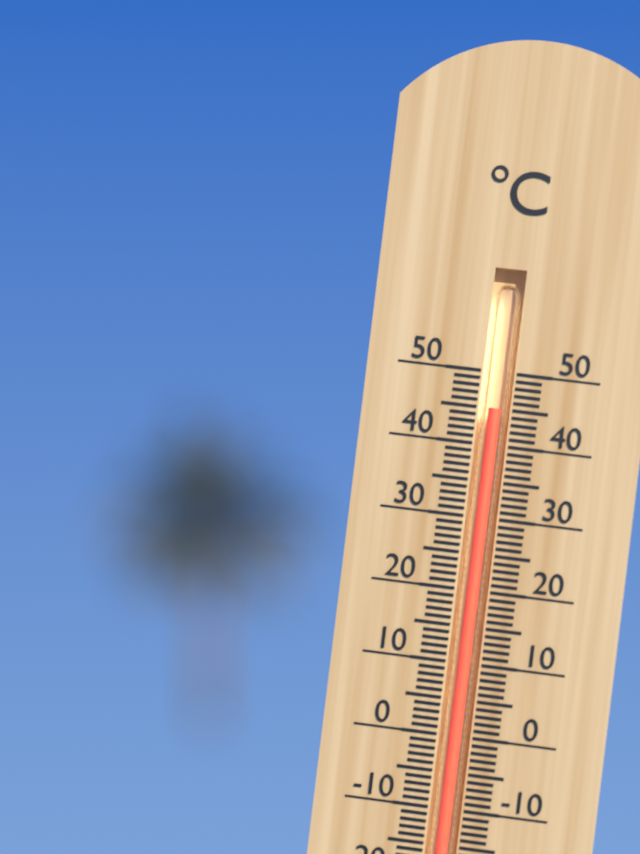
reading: 45 °C
